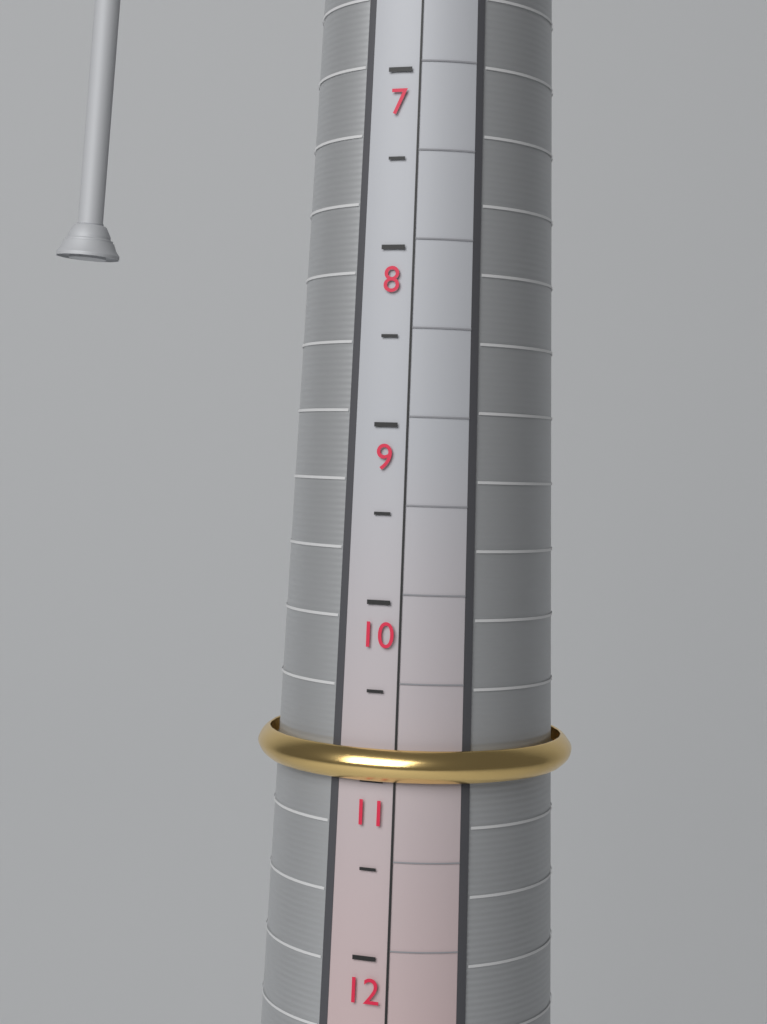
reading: 11.0 (no unit)
